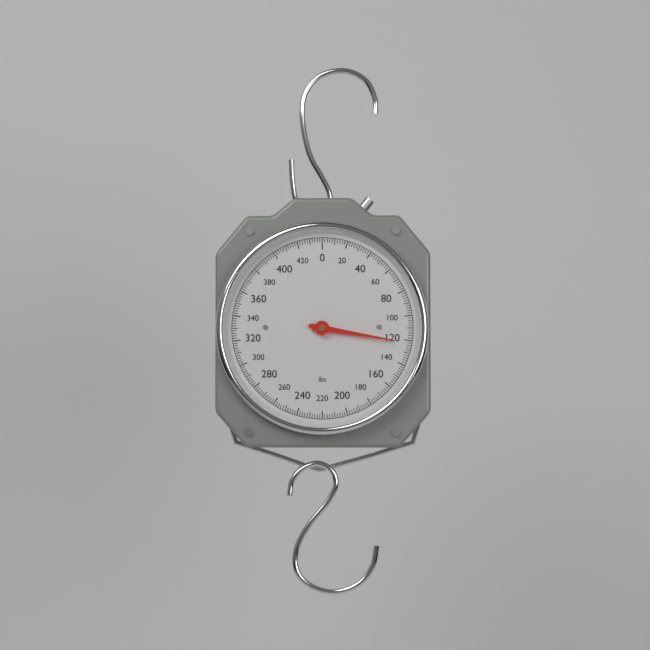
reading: 122 lbs
